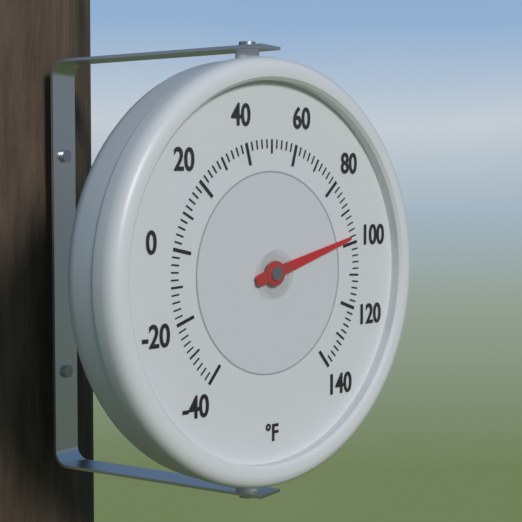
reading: 98 °F
